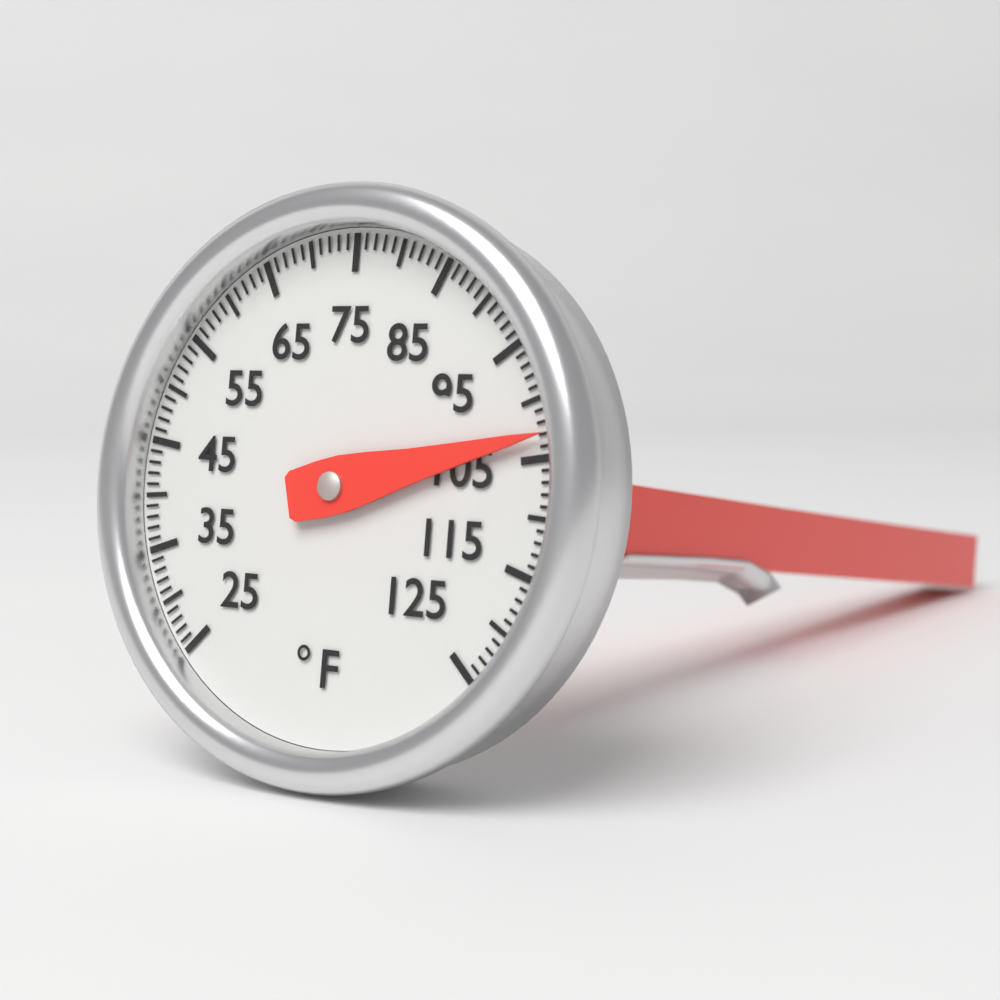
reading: 103 °F
